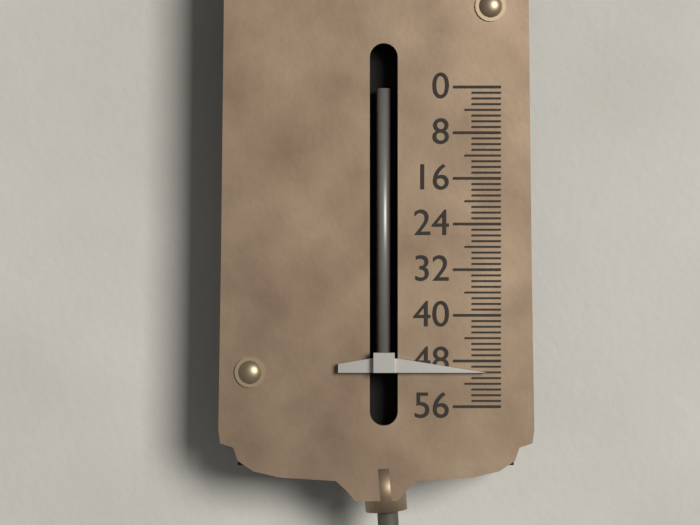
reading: 50 (no unit)
